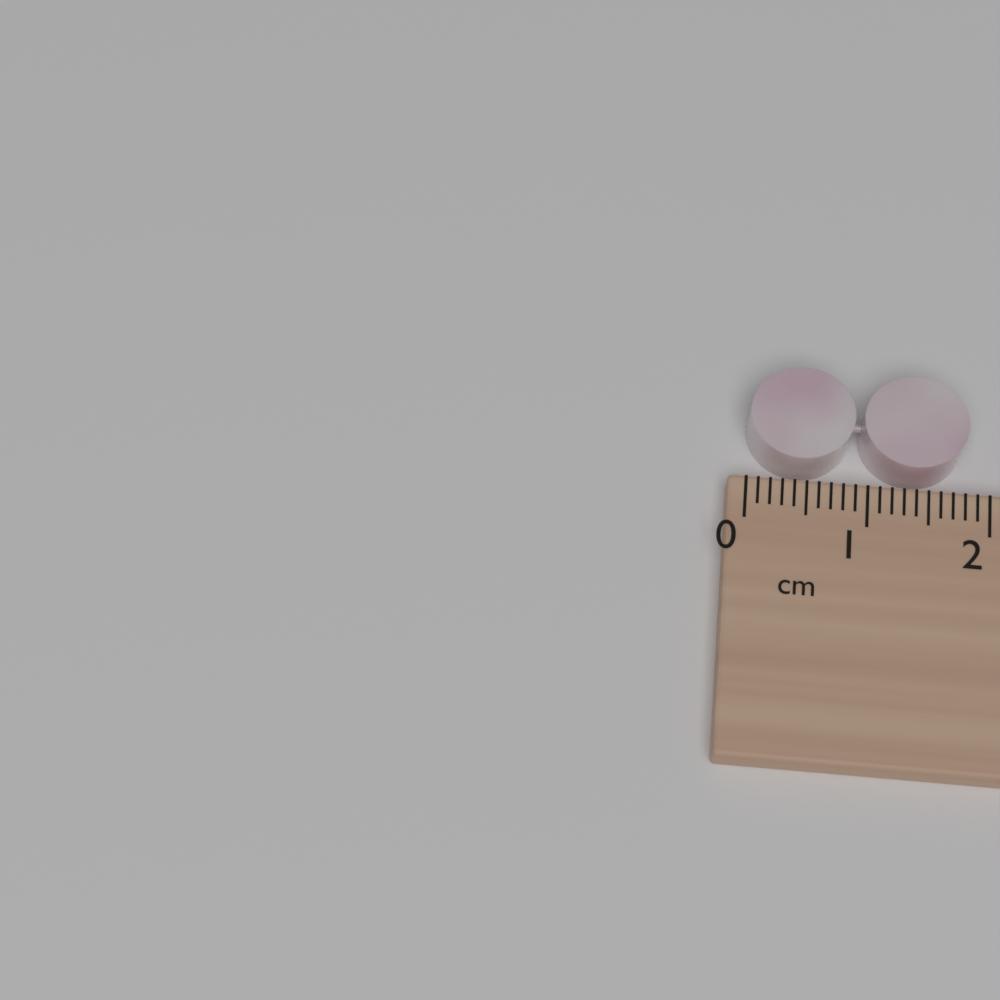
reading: 1.8 cm
